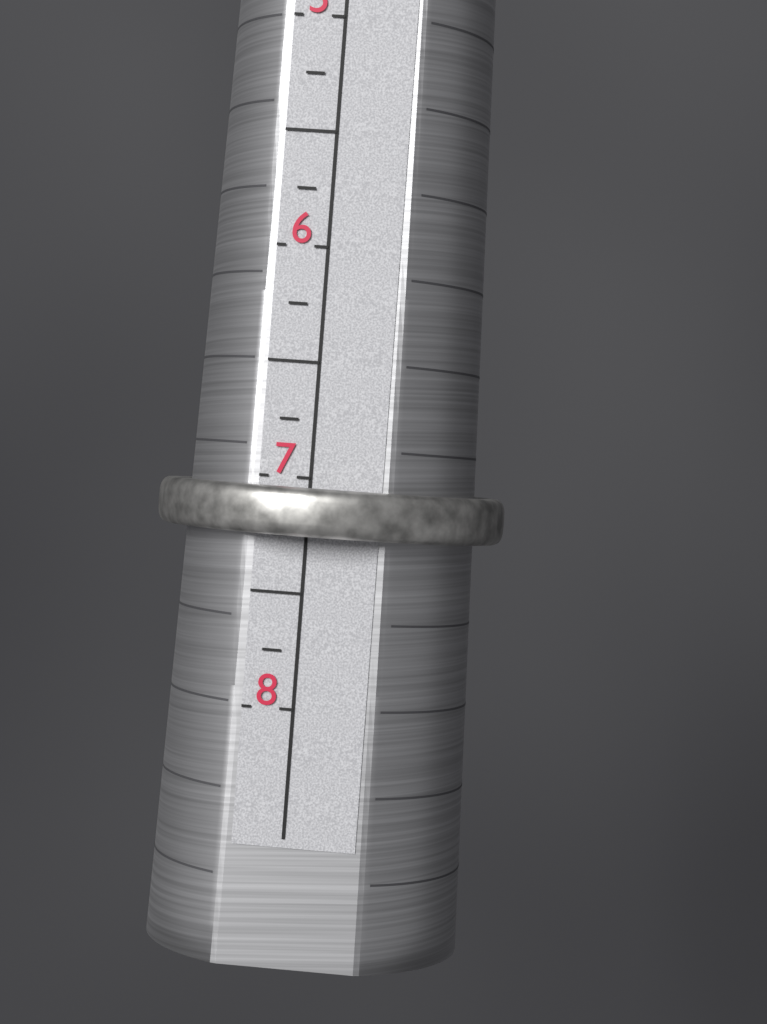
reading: 7.25 (no unit)
